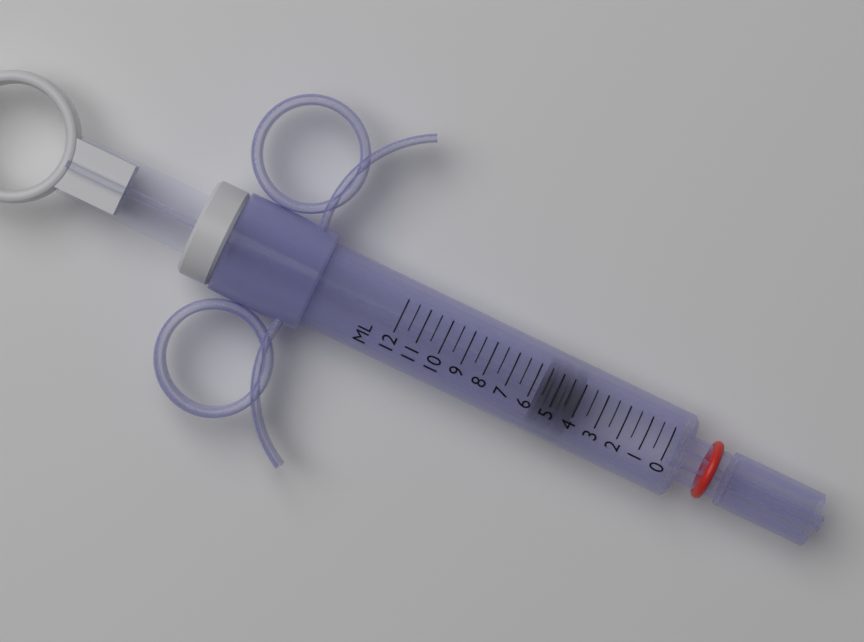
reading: 4.0 ml
